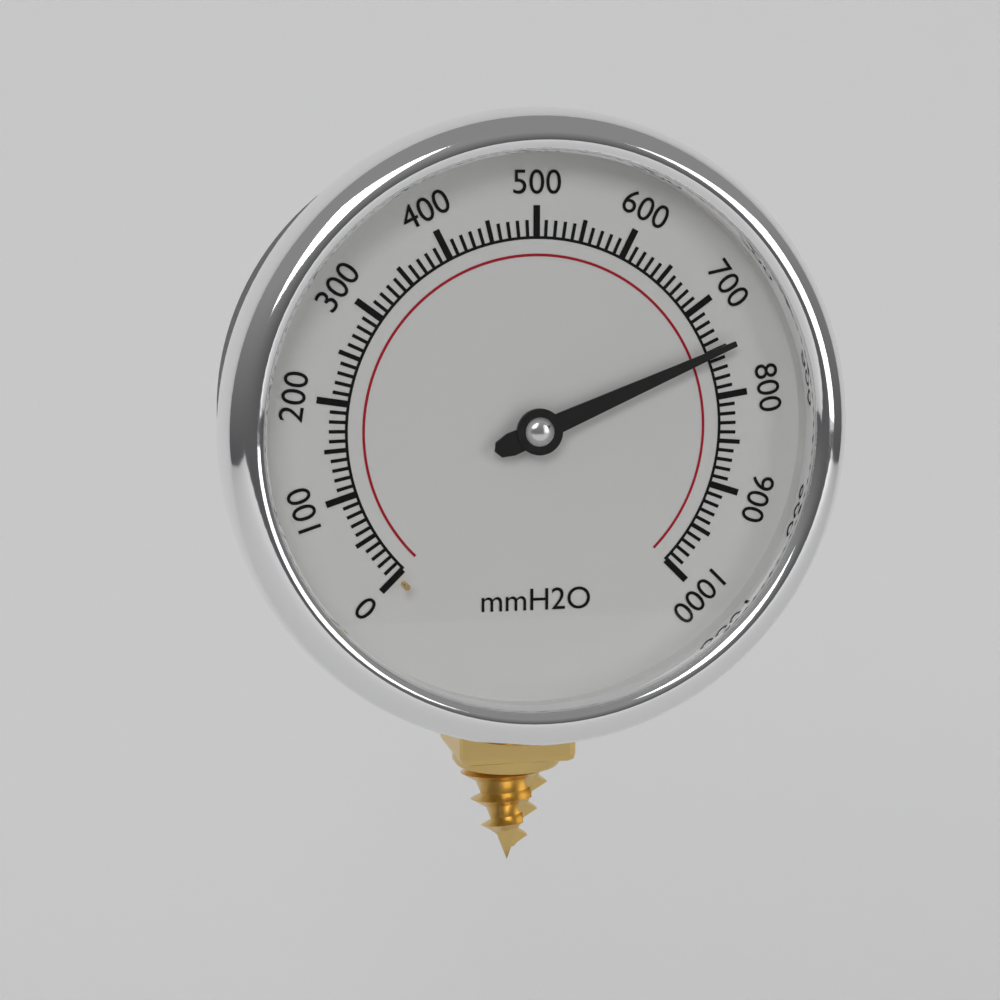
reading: 750 mmH2O
